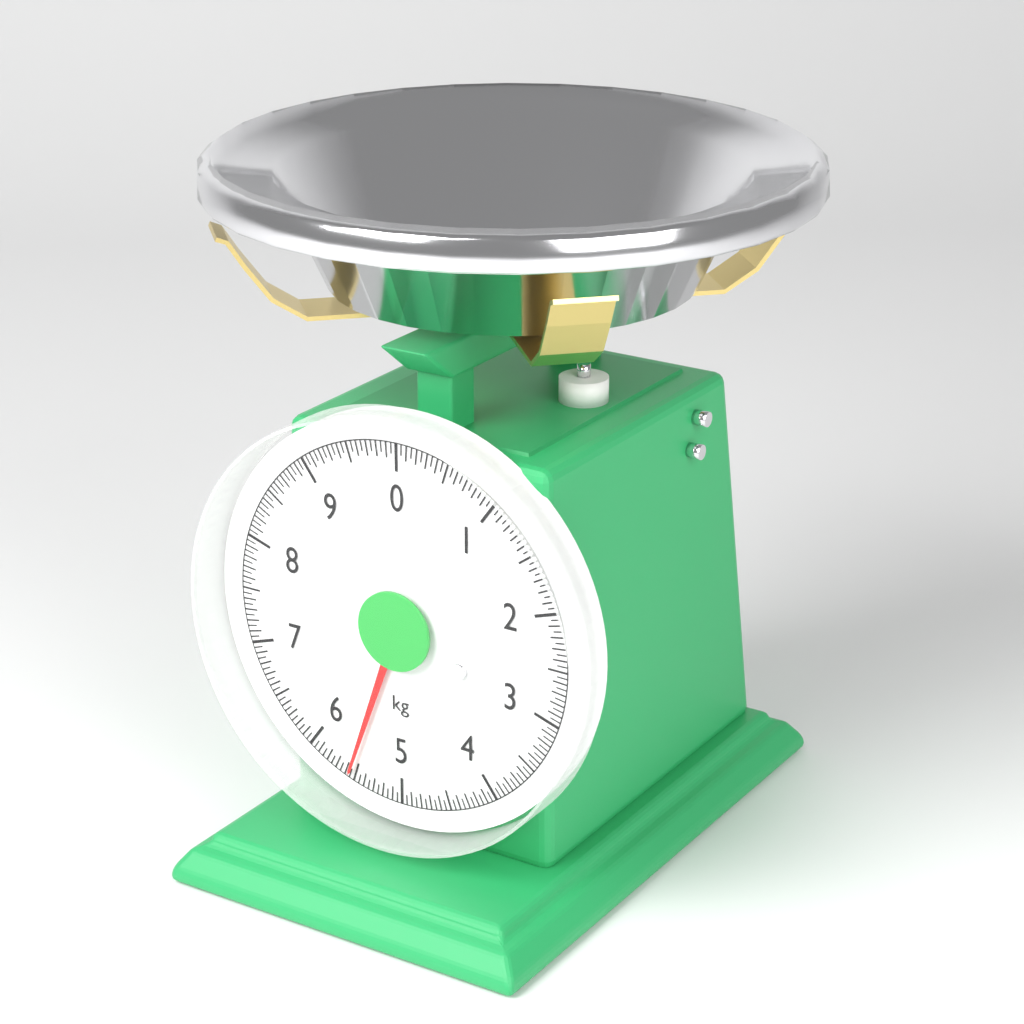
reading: 5.55 kg
